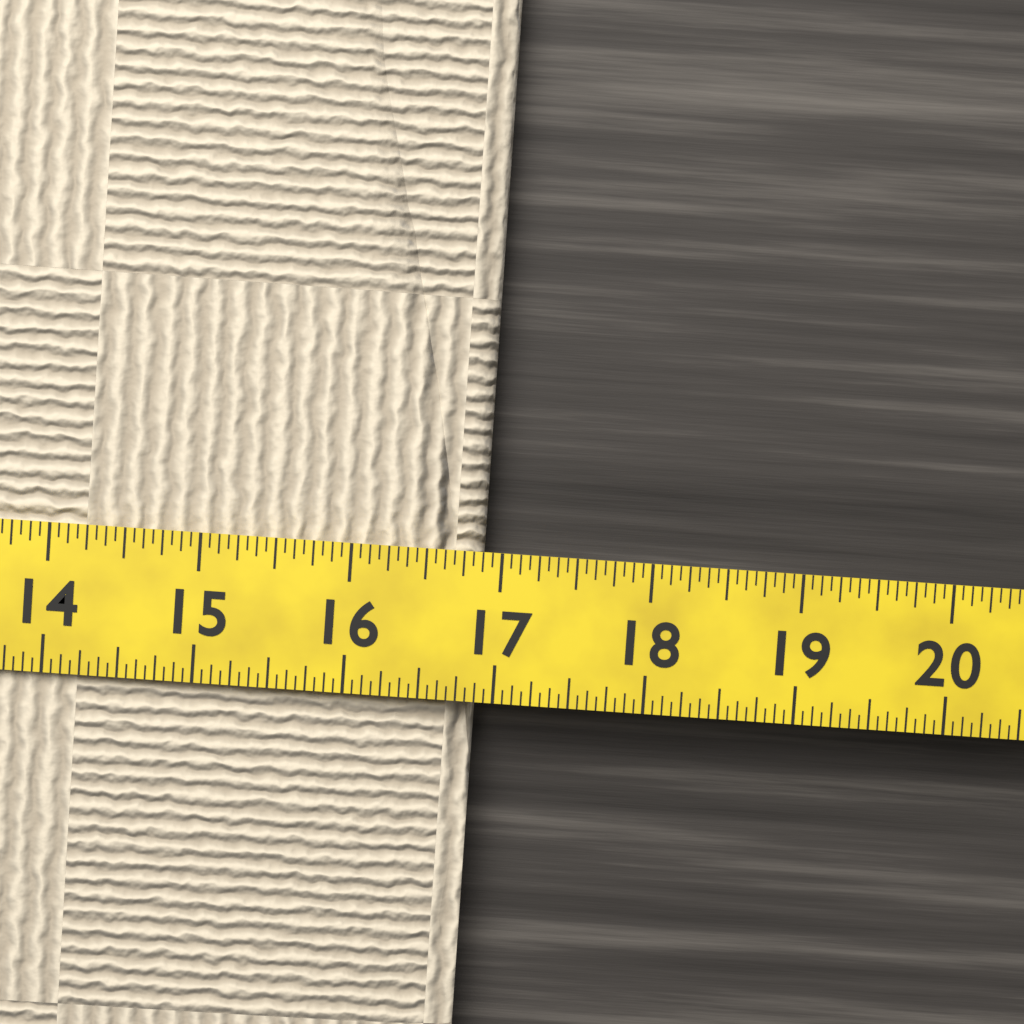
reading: 16.8750 (no unit)
